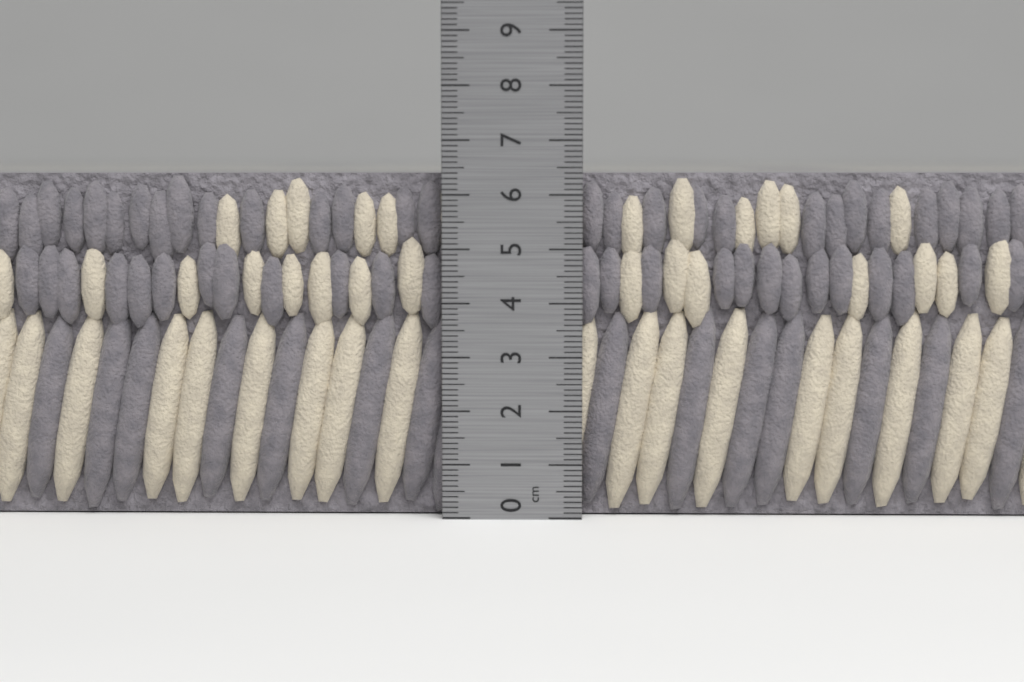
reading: 6.4 cm
